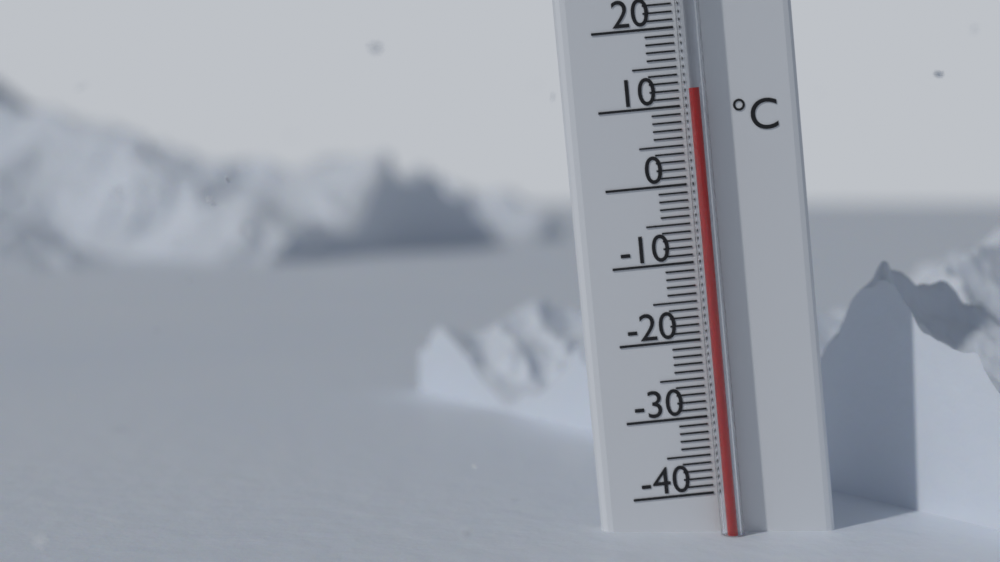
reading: 12 °C
